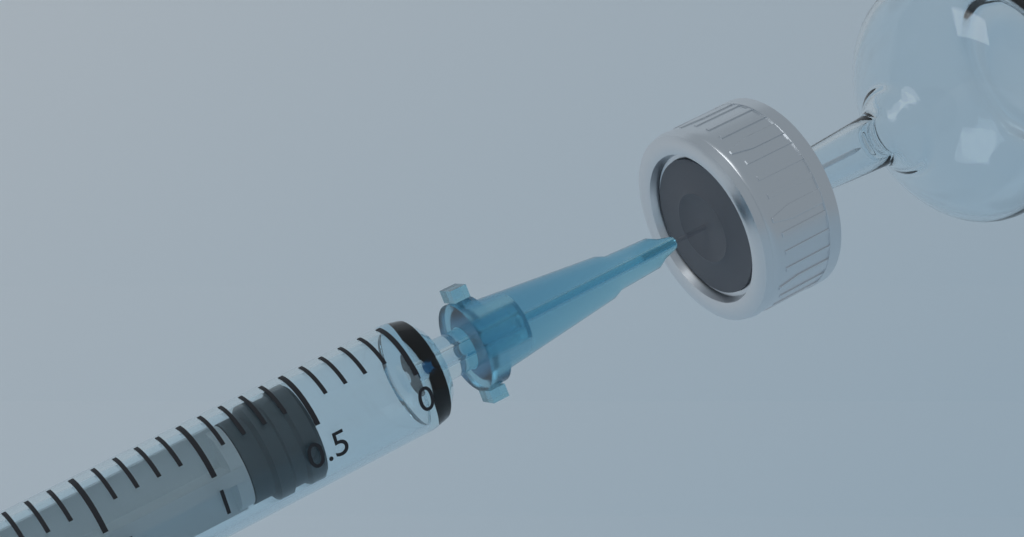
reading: 0.5 ml
